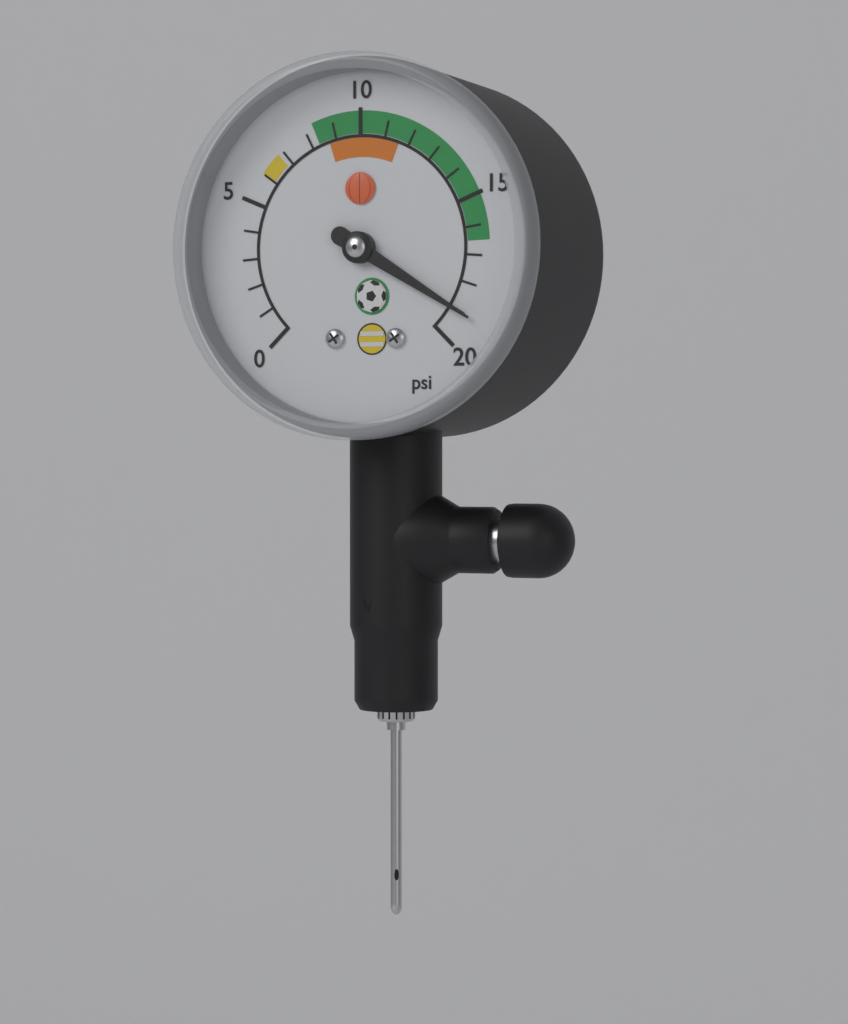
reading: 19 psi
